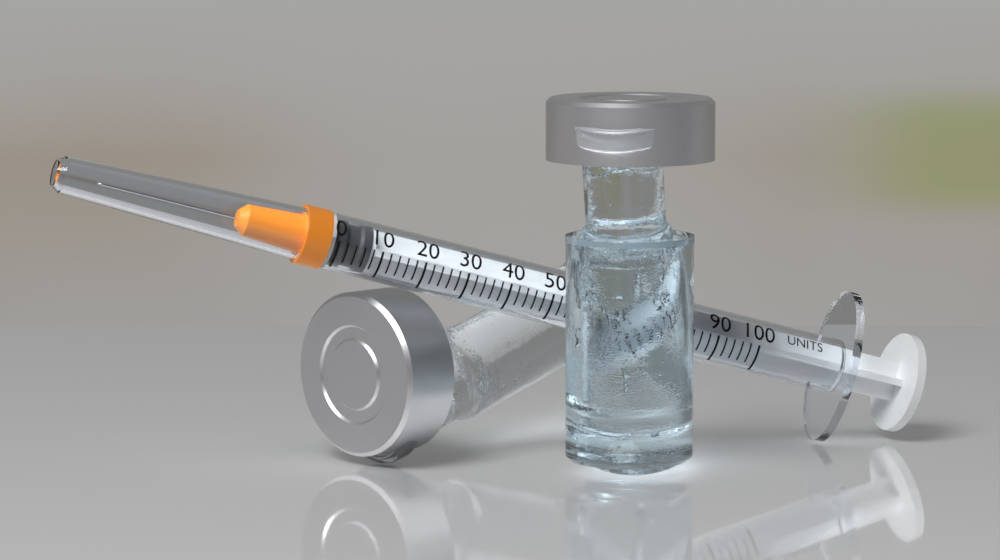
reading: 0 units
